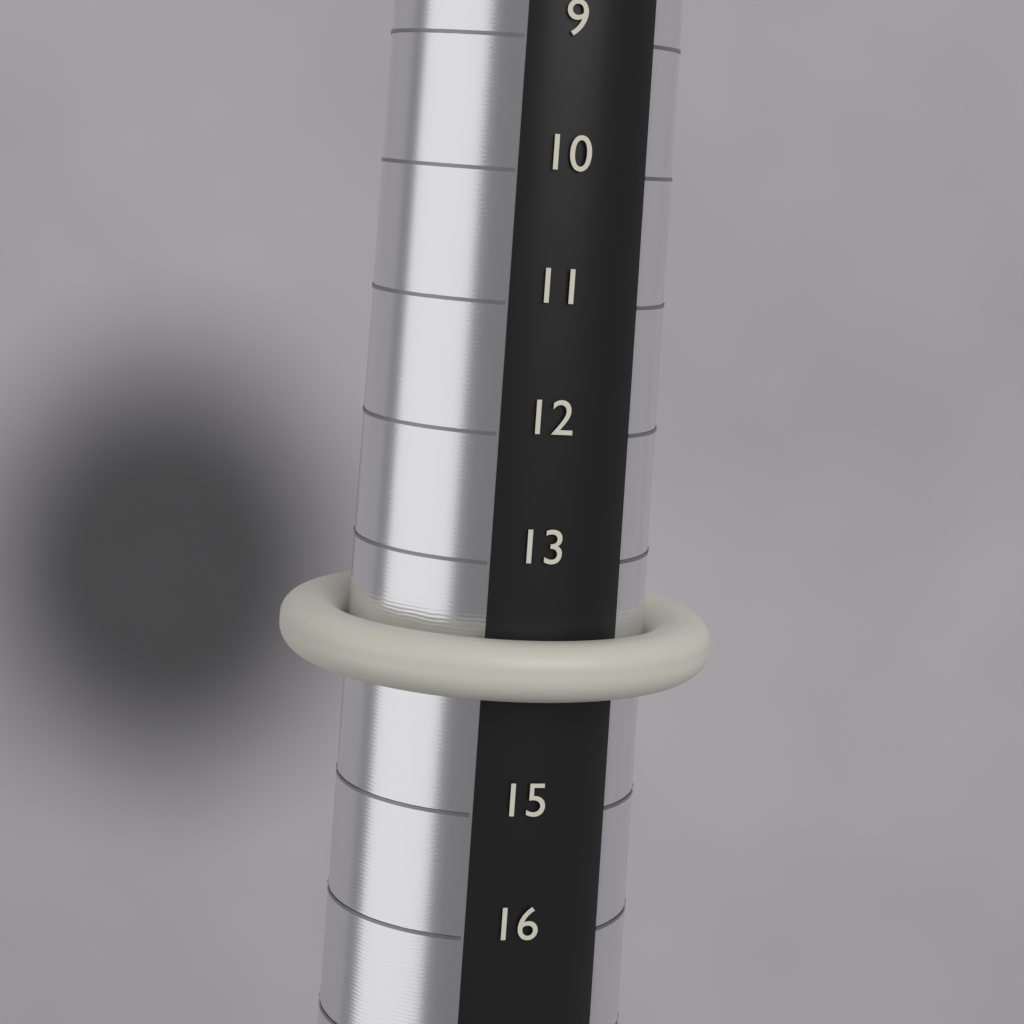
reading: 14 (no unit)
